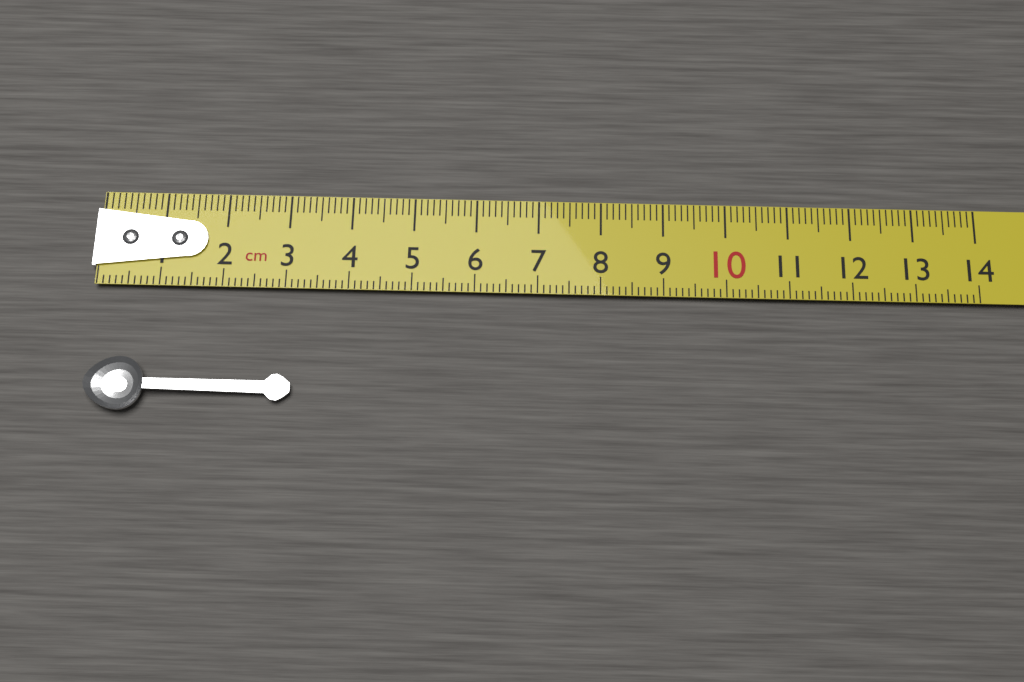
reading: 3.2 cm
